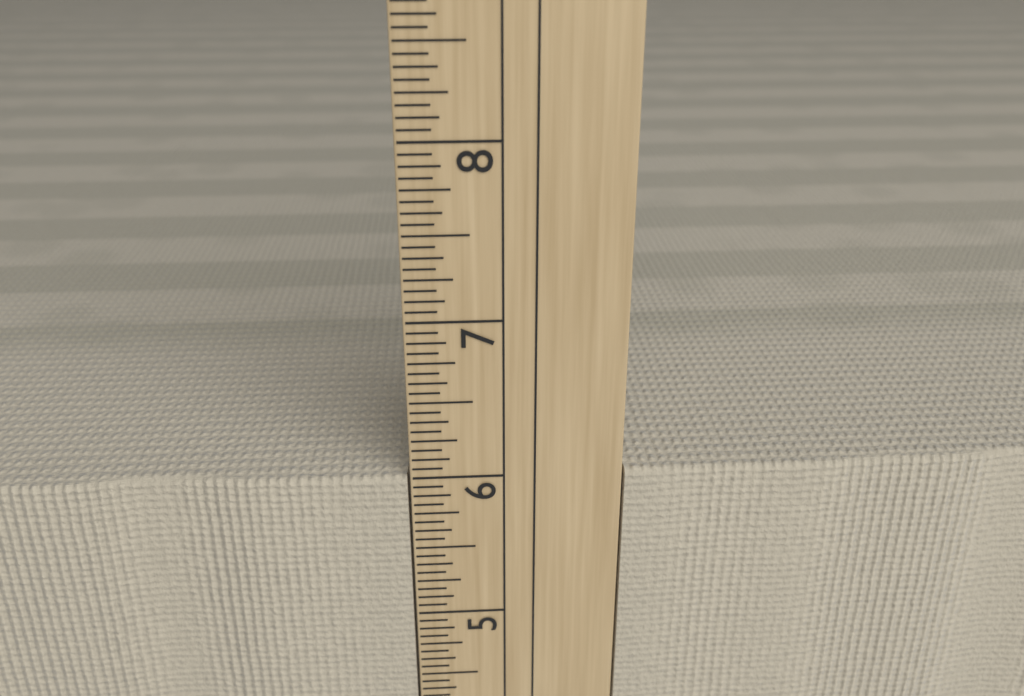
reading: 6.0000 in
